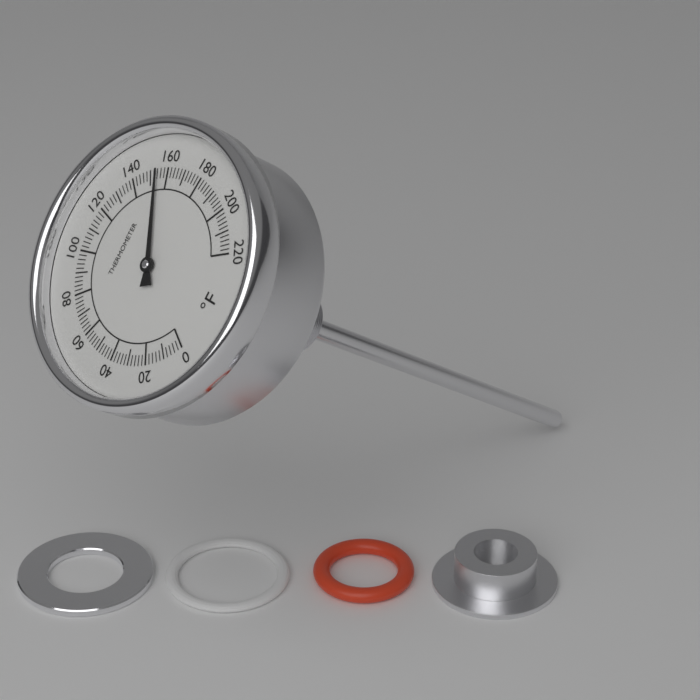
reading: 154 °F
